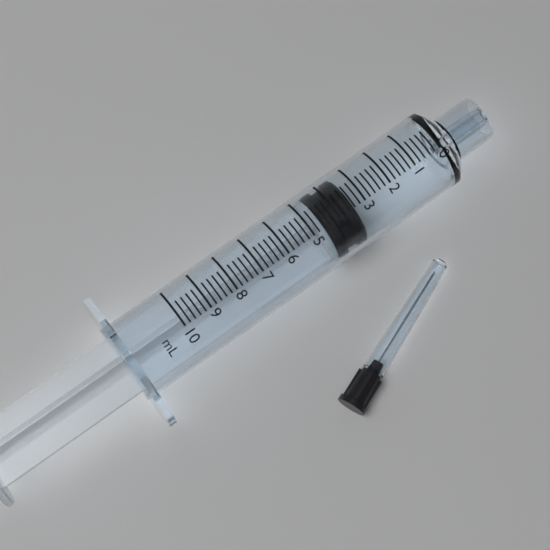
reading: 3.4 ml
